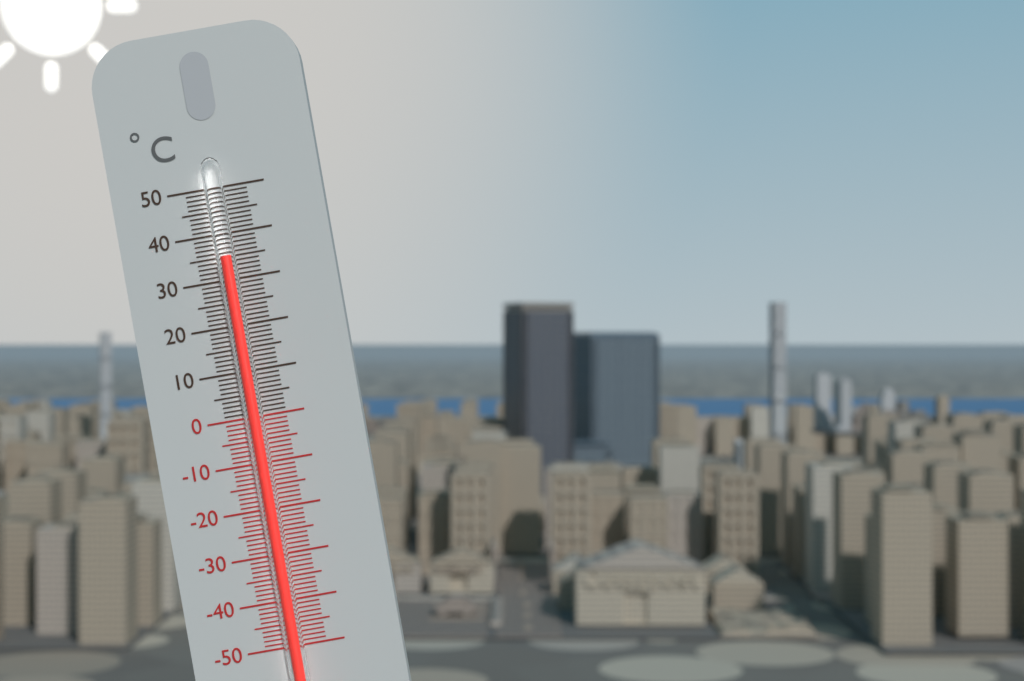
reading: 35 °C
